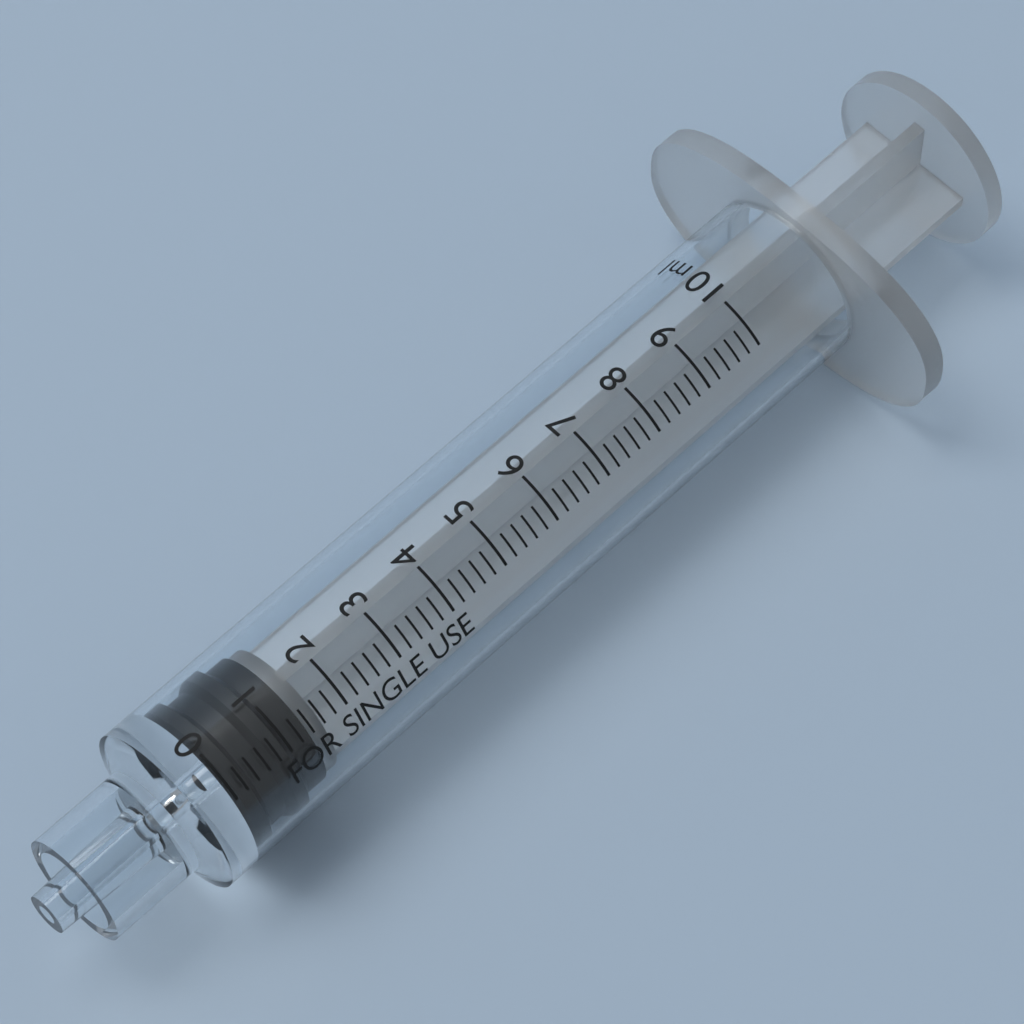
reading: 0.0 ml
